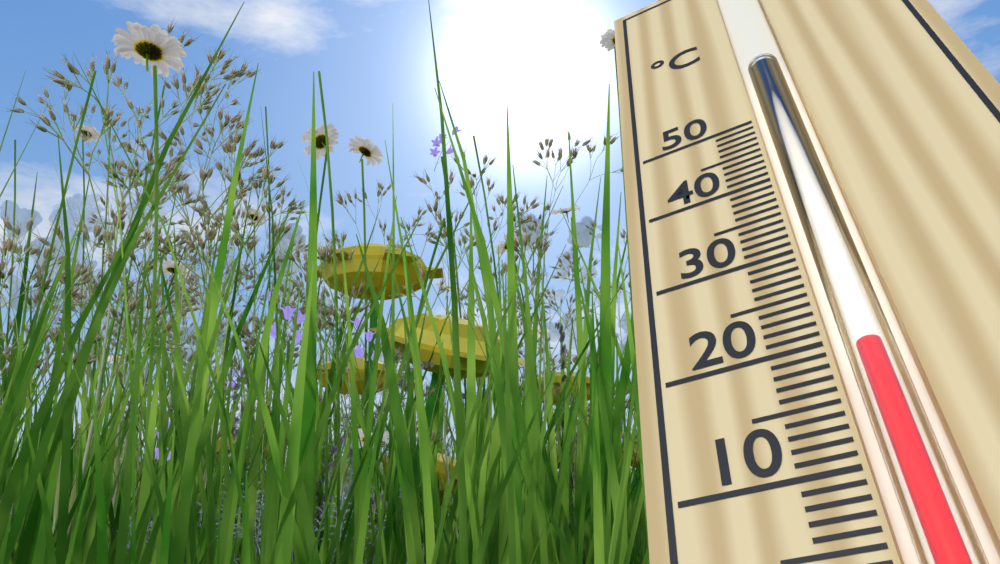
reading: 19 °C
